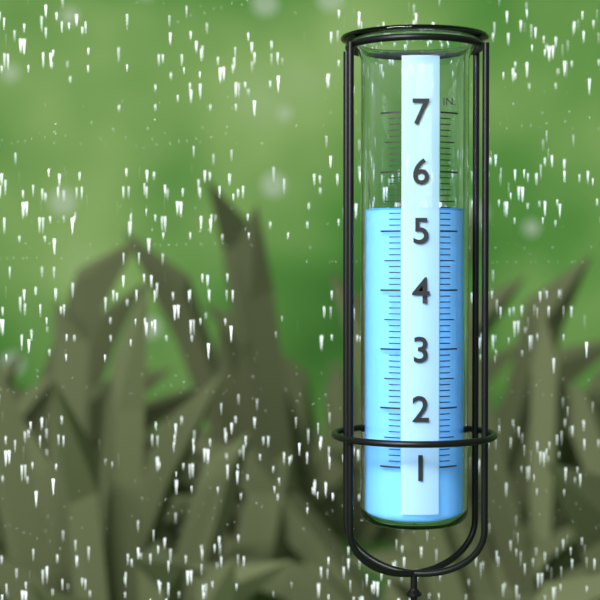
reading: 5.4 in
